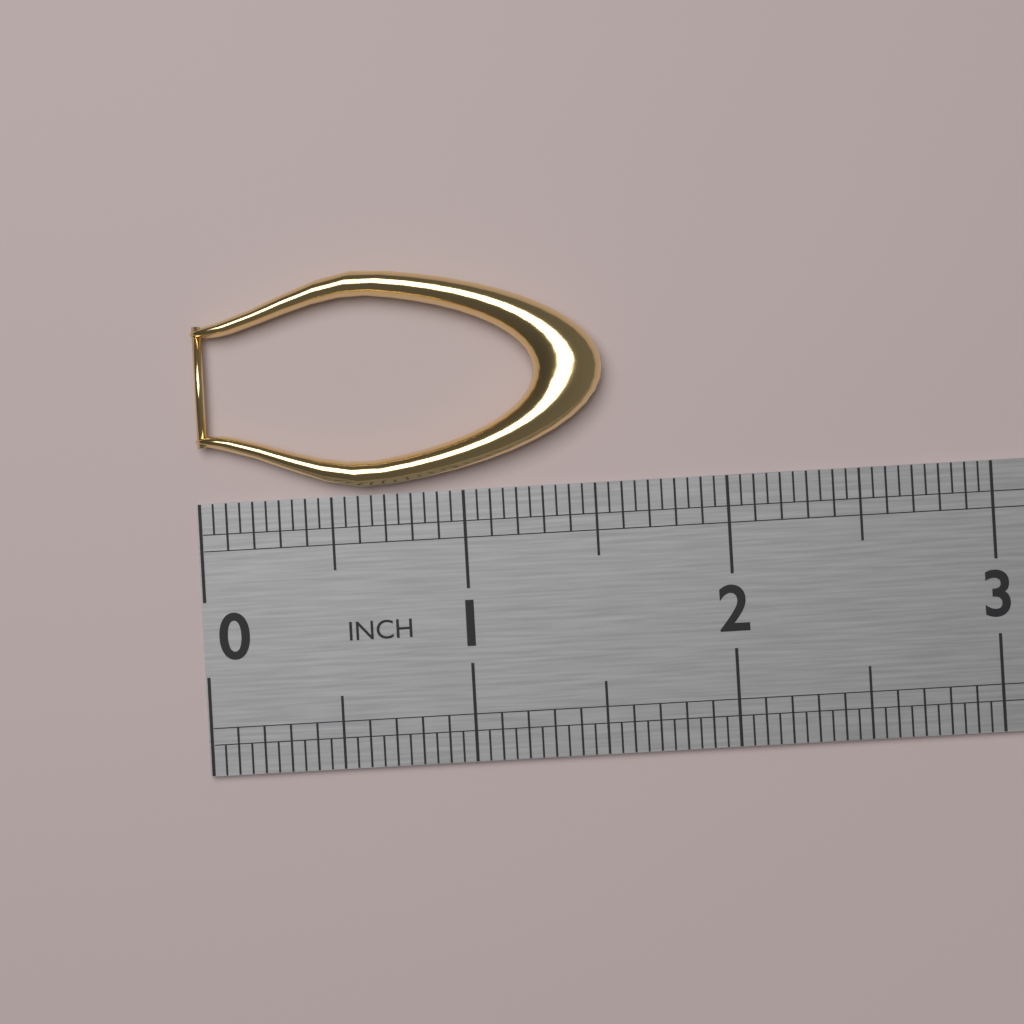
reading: 1.55 in
